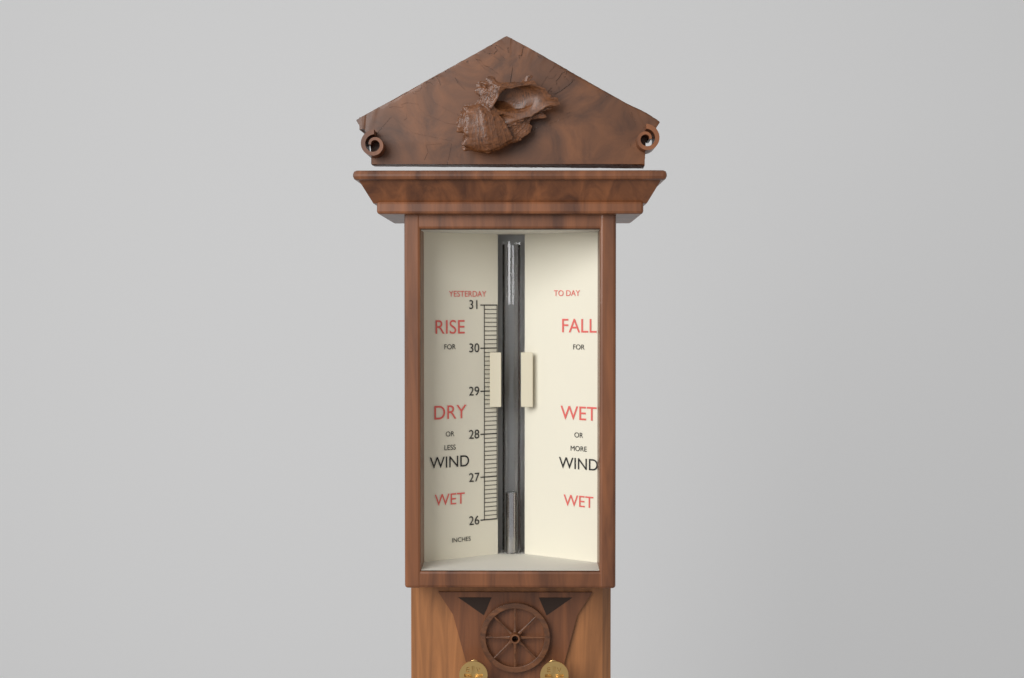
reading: 26.6 in
